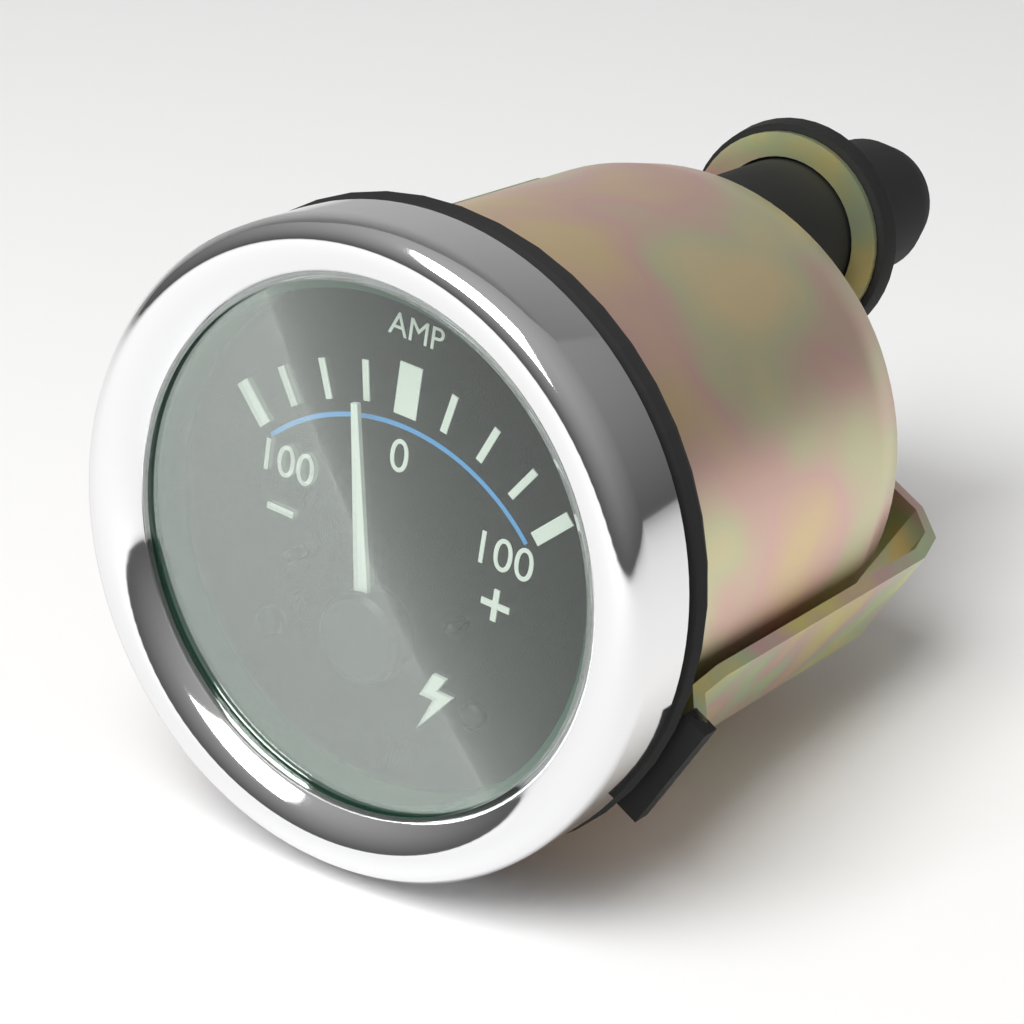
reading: -25 A
